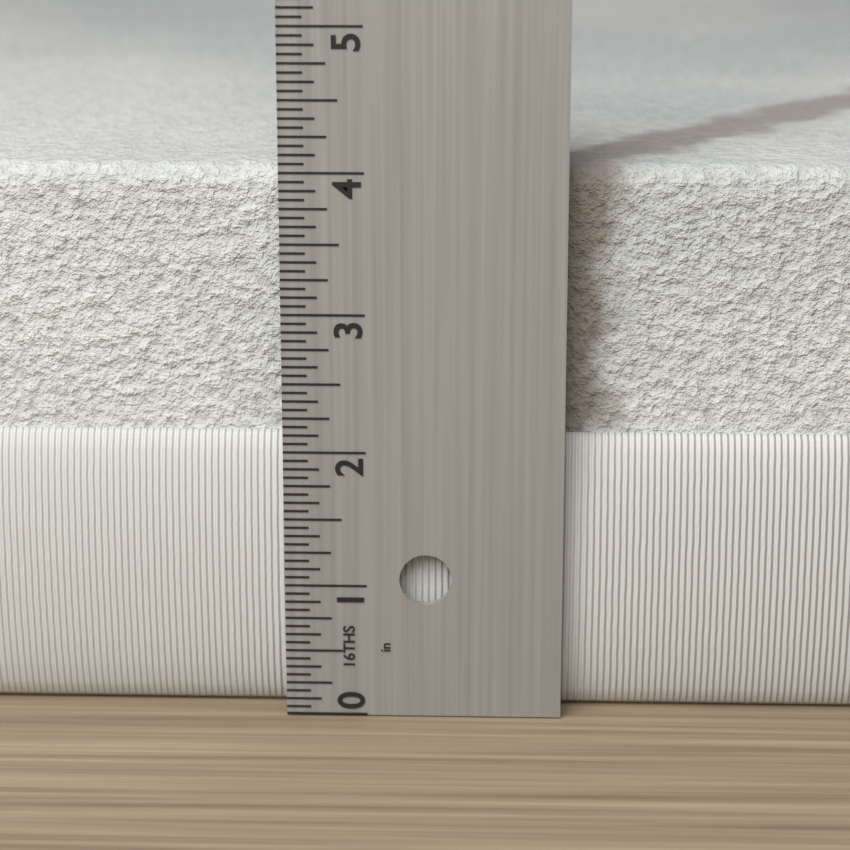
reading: 4.0000 in
